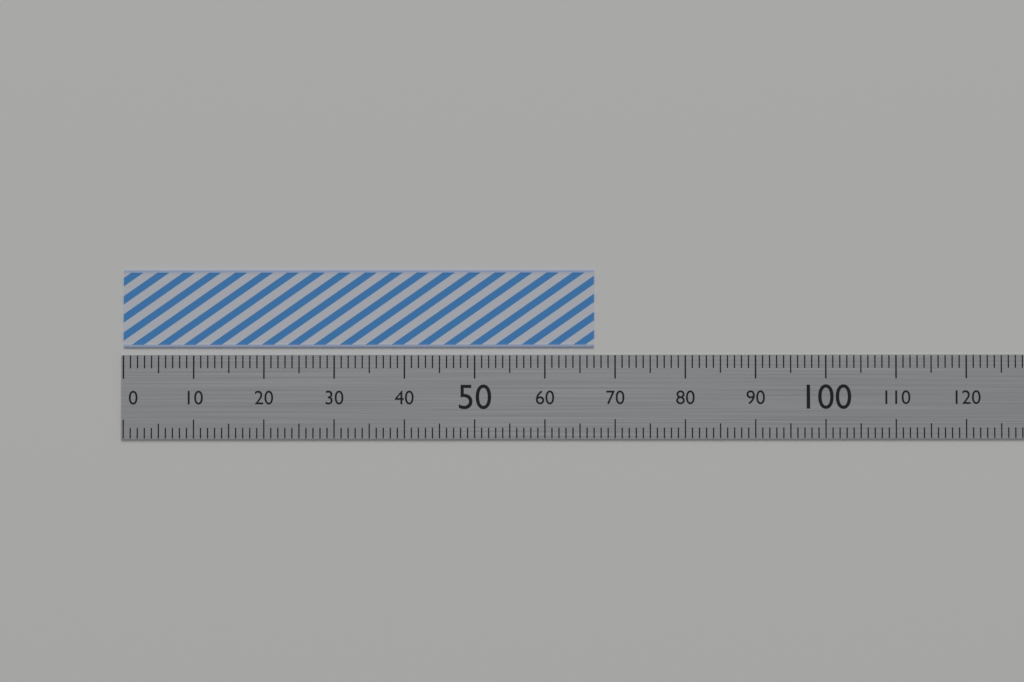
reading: 67 (no unit)
